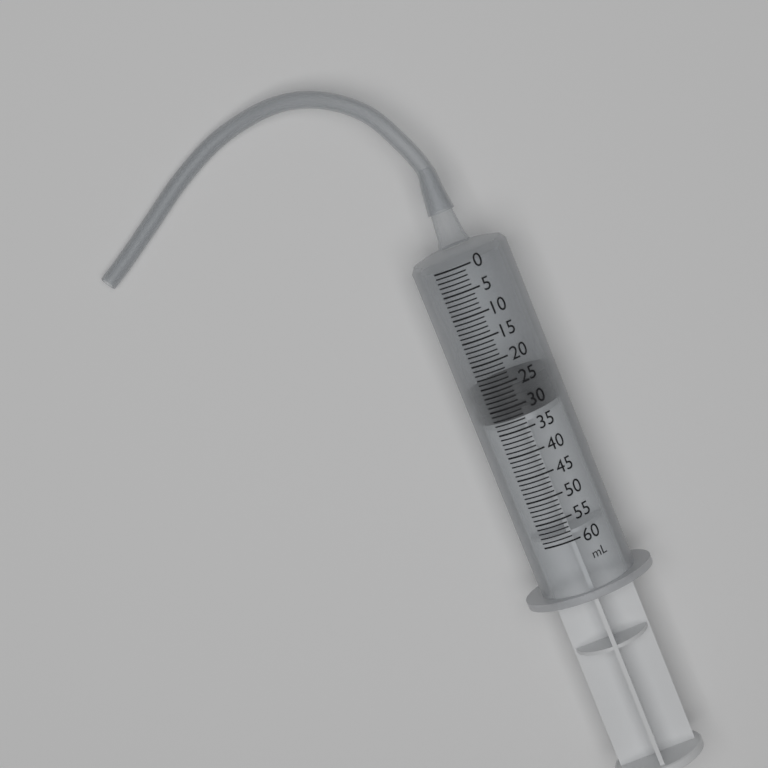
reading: 26 ml
